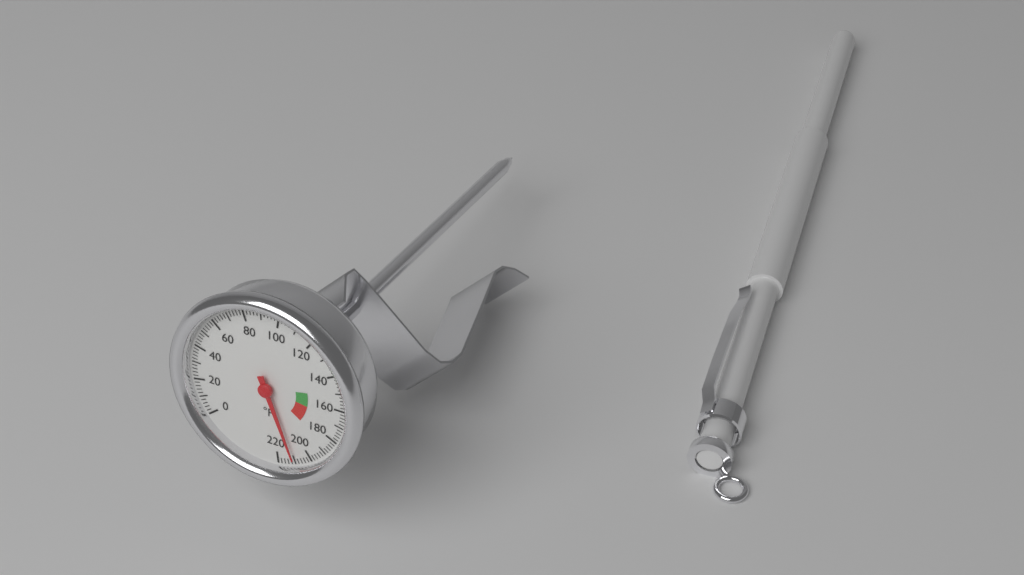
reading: 210 °F
